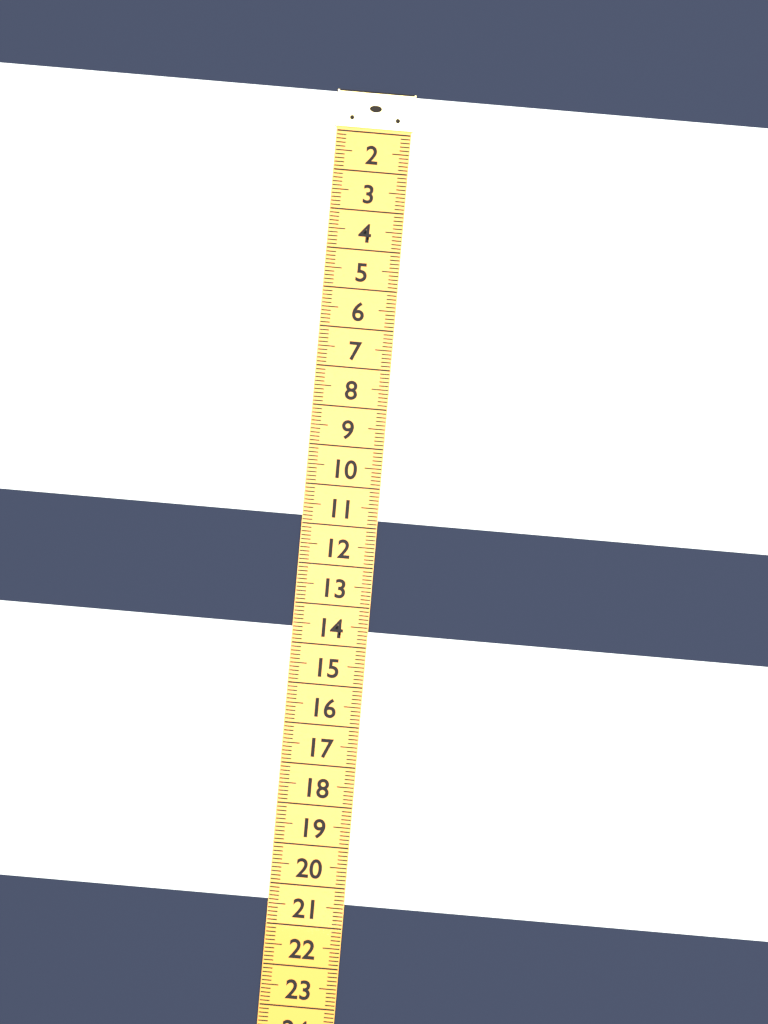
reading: 10.8 (no unit)
